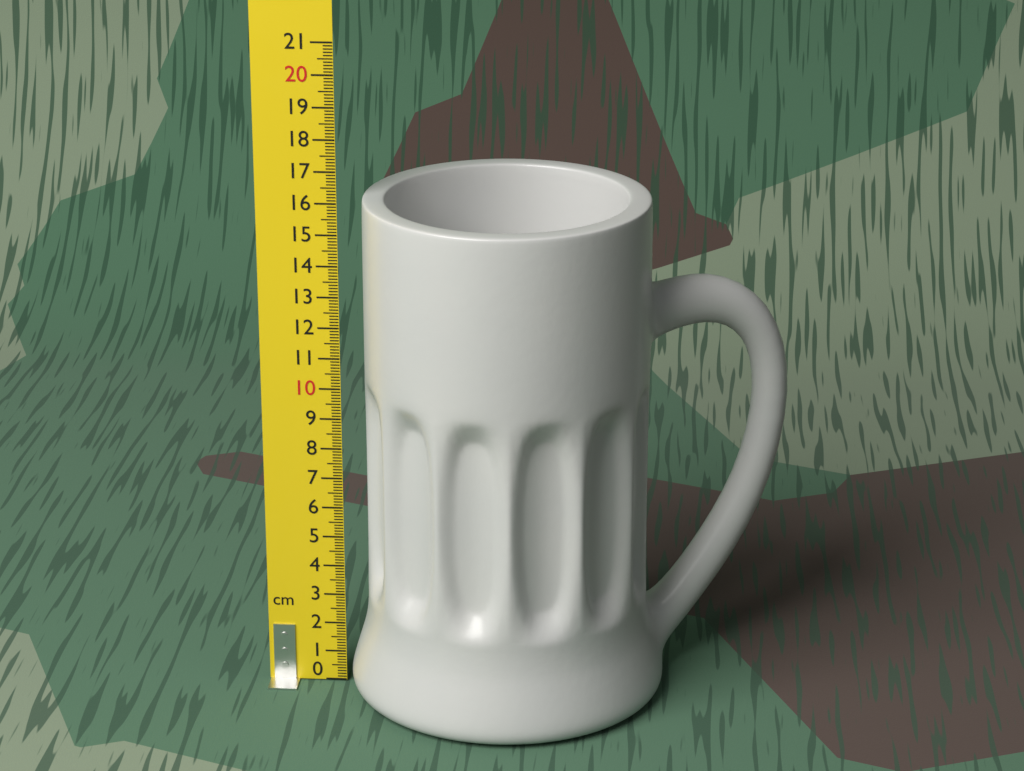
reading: 16.2 cm
